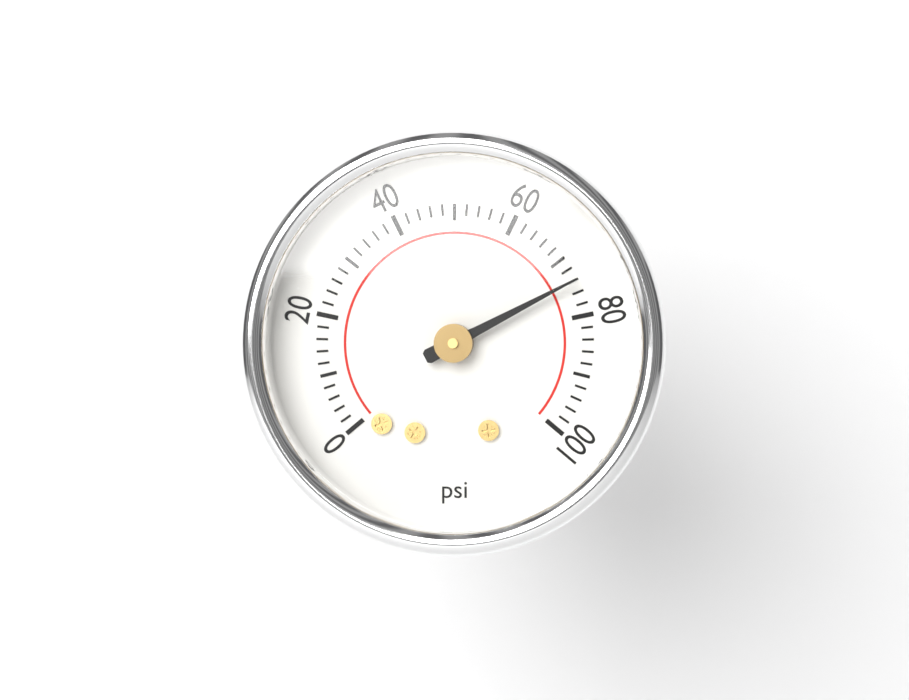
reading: 74 psi
